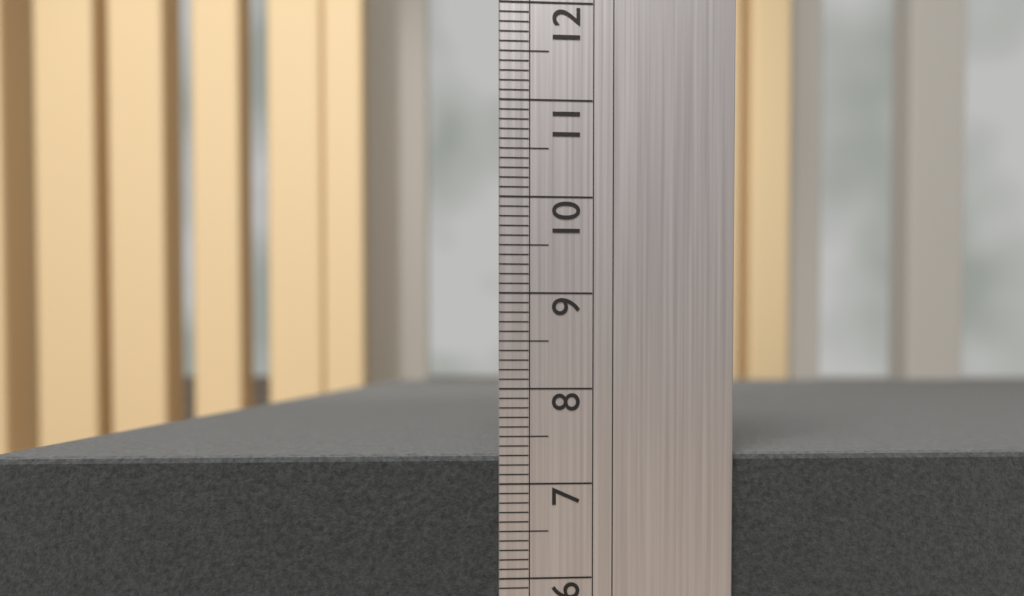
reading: 7.3 (no unit)
